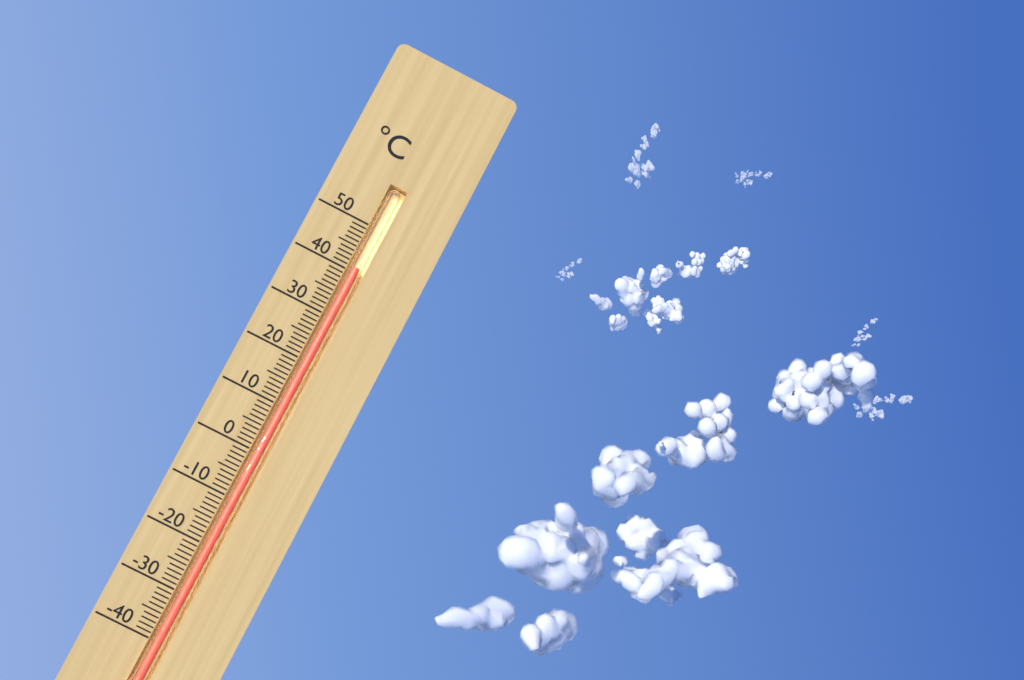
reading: 41 °C
